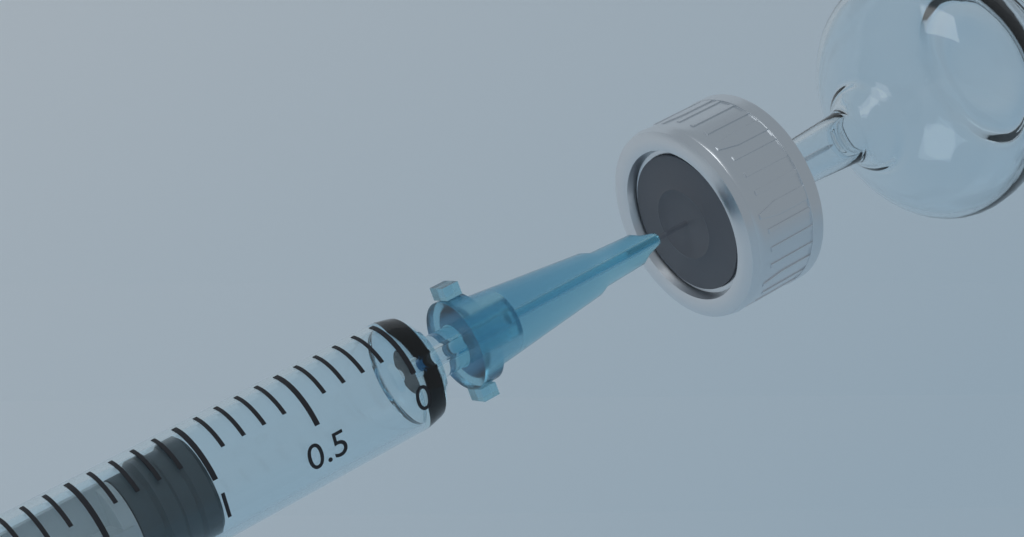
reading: 1.0 ml
